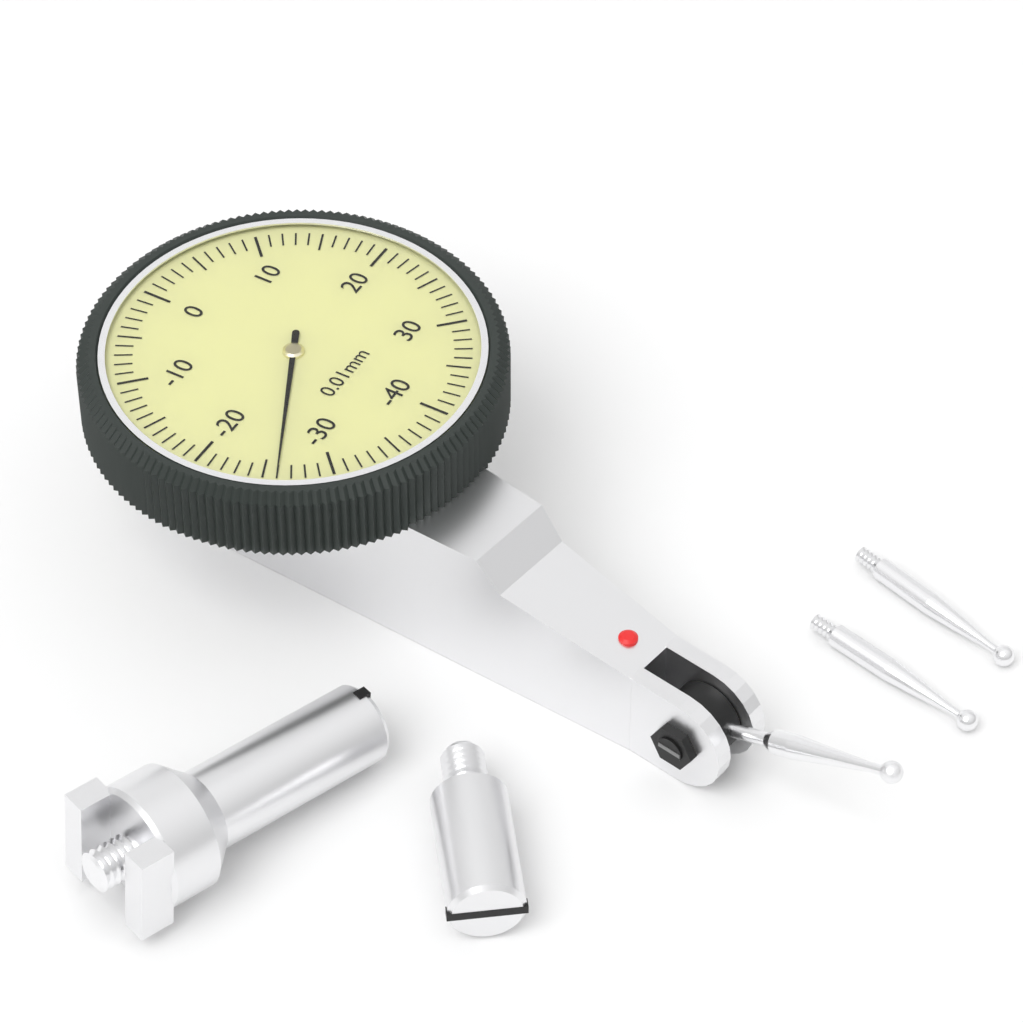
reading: -26 0.01mm
